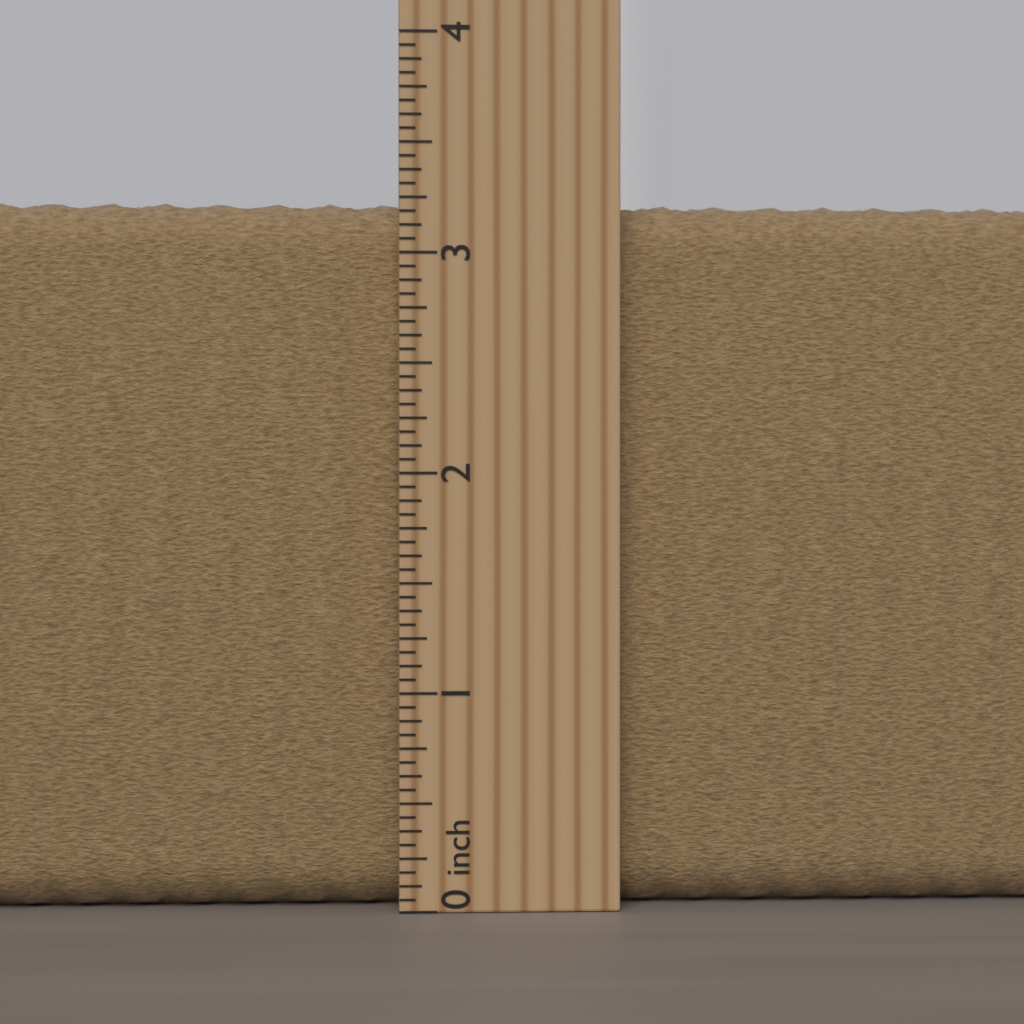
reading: 3.2500 inch
